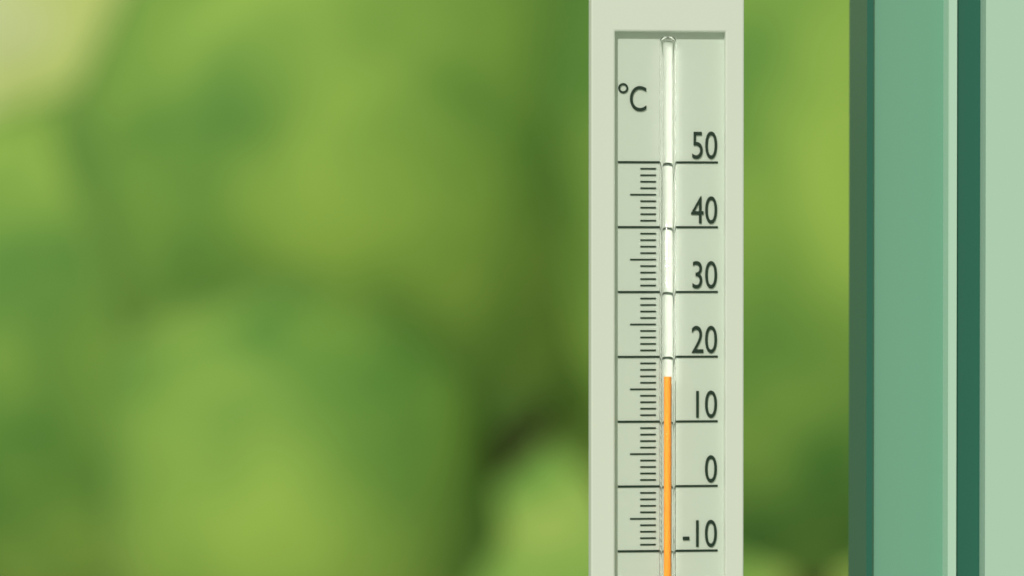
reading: 17 °C
